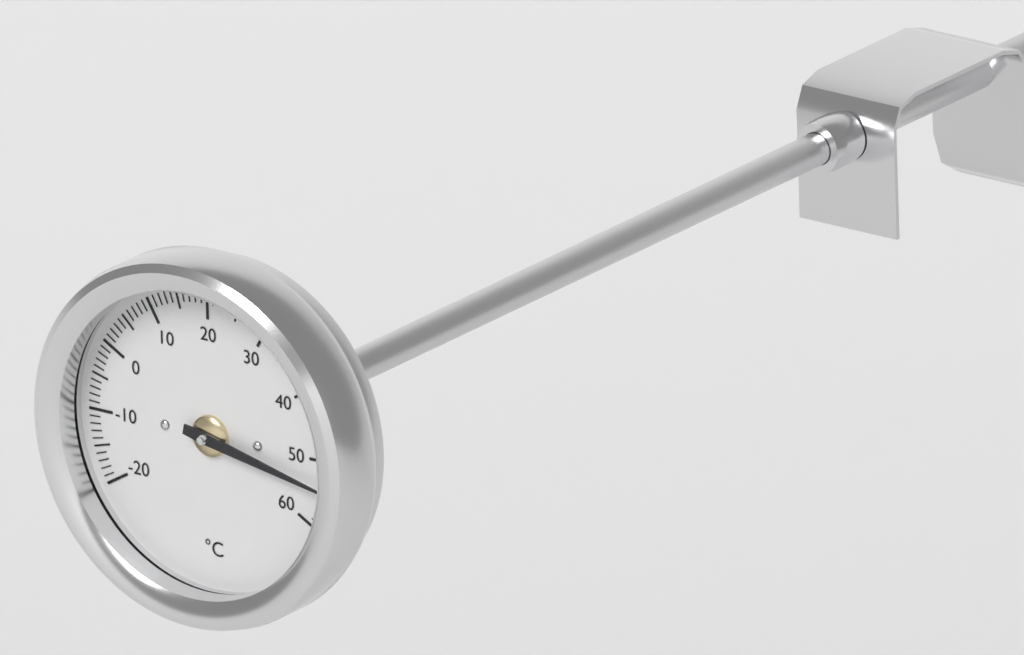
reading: 54 °C
